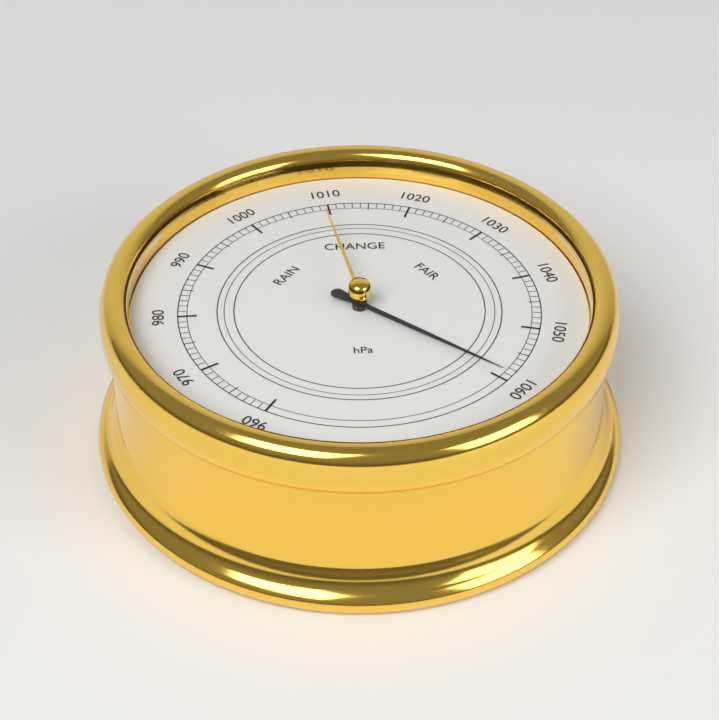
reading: 1059 hPa
